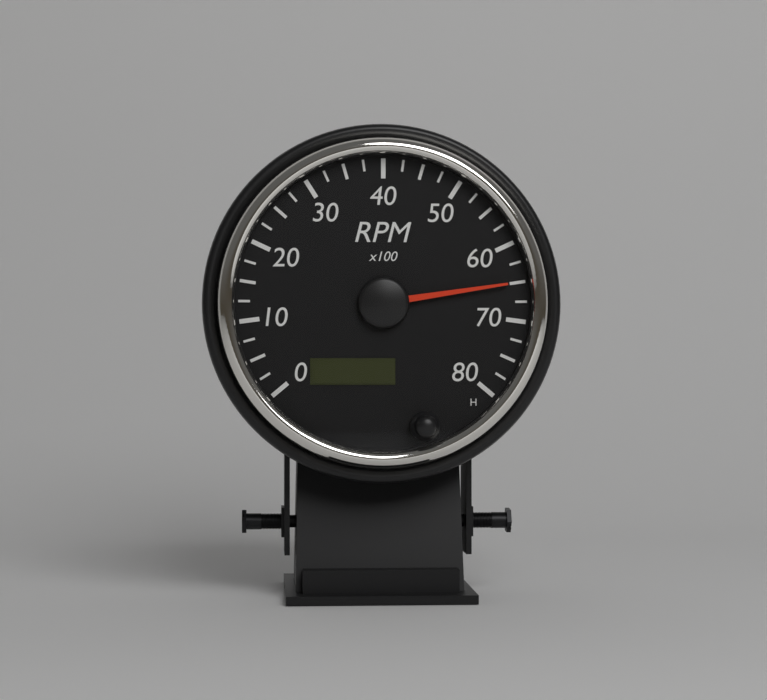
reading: 6500 RPM
